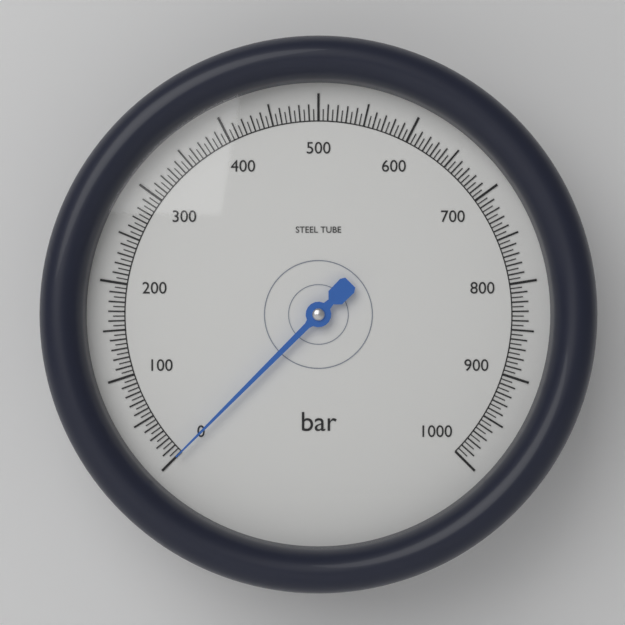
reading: 0 bar
